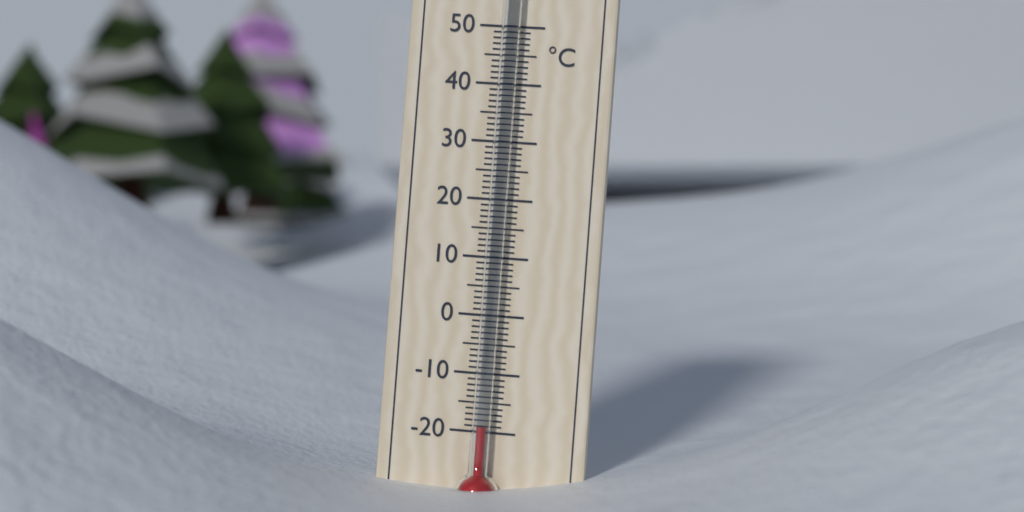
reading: -19 °C
